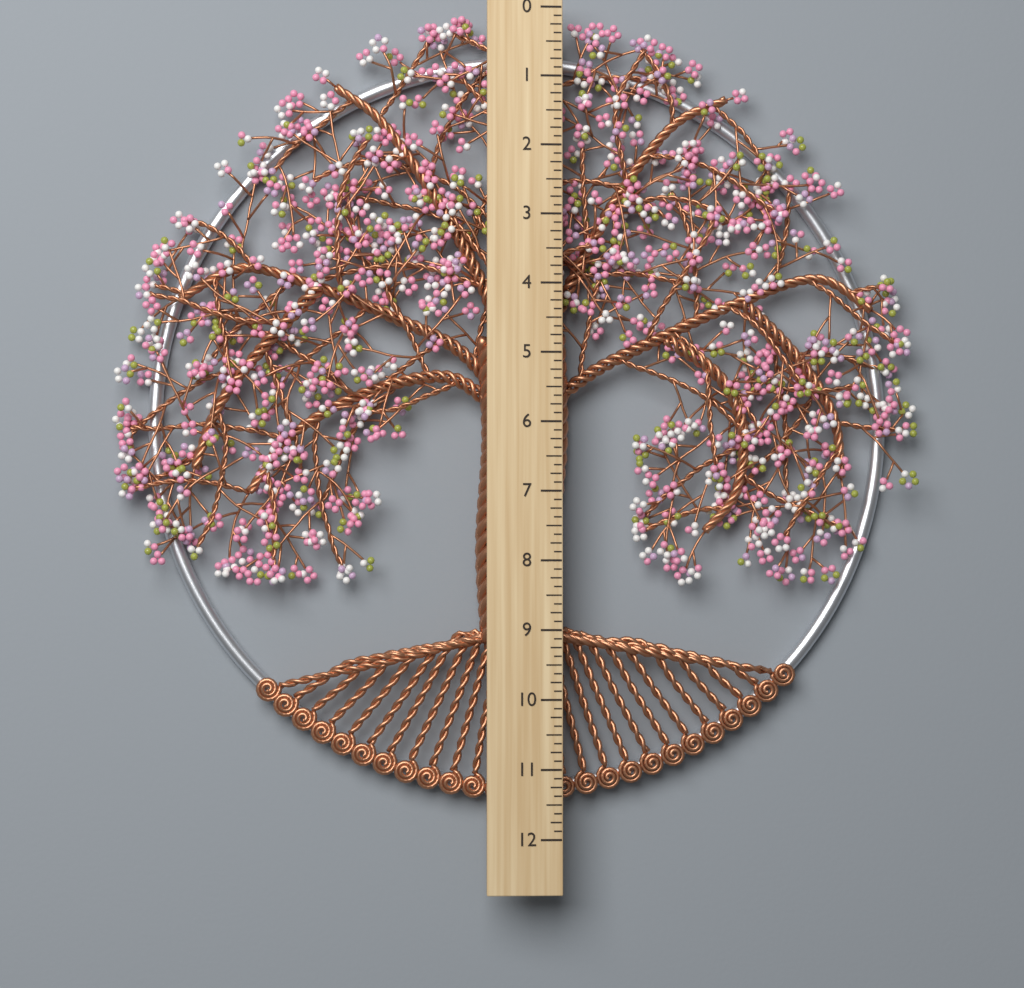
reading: 11.500 (no unit)
